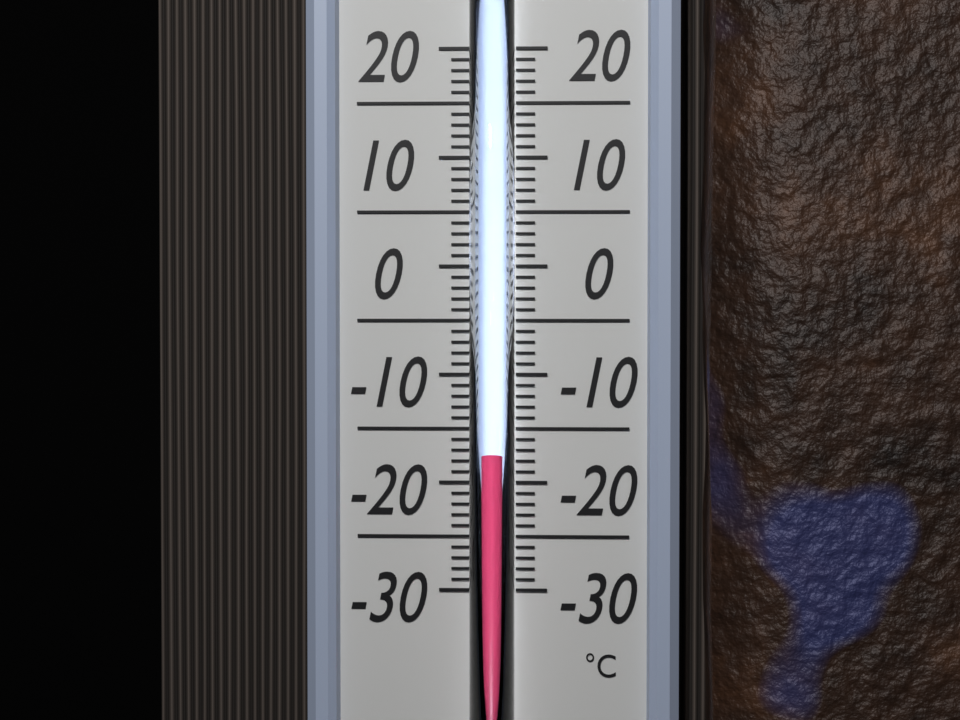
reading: -17 °C
